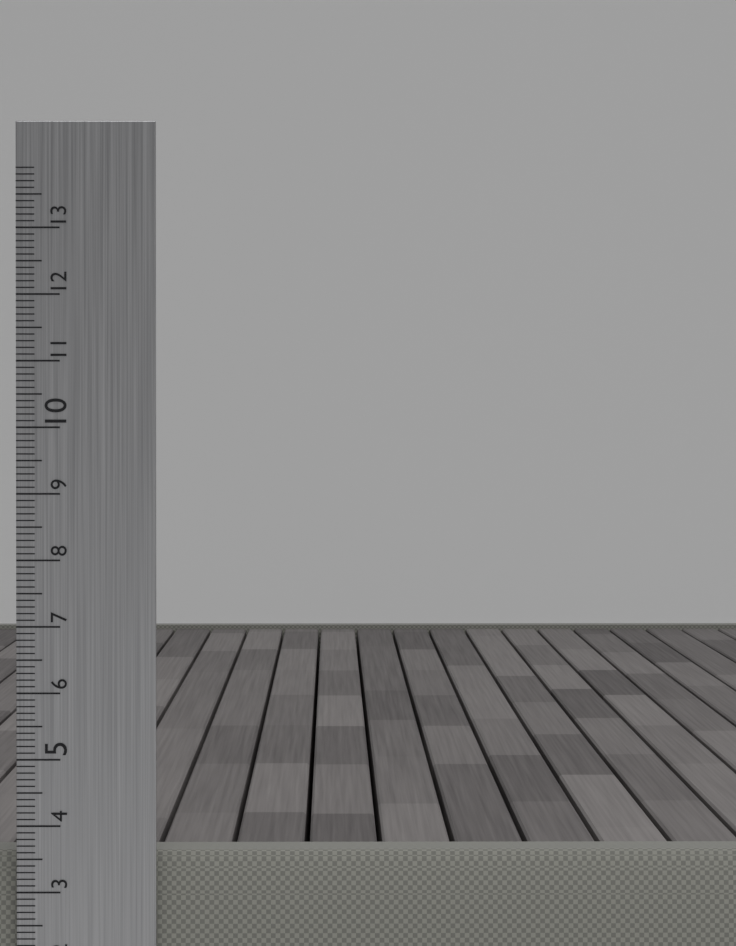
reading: 3.6 cm
